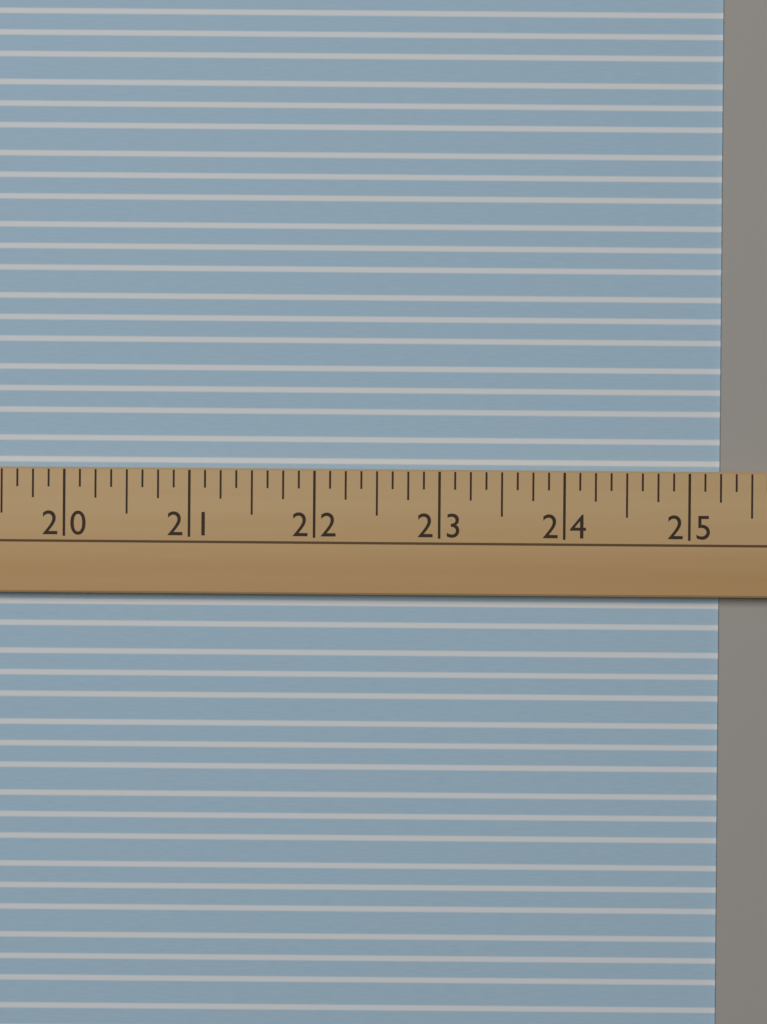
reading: 25.250 (no unit)
